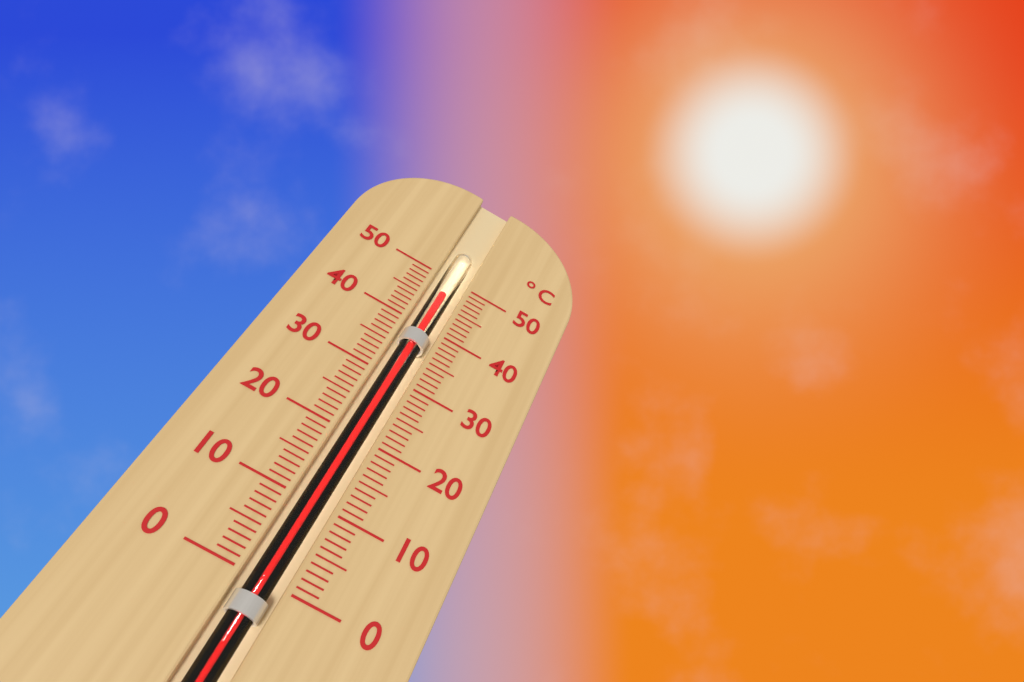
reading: 47 °C
